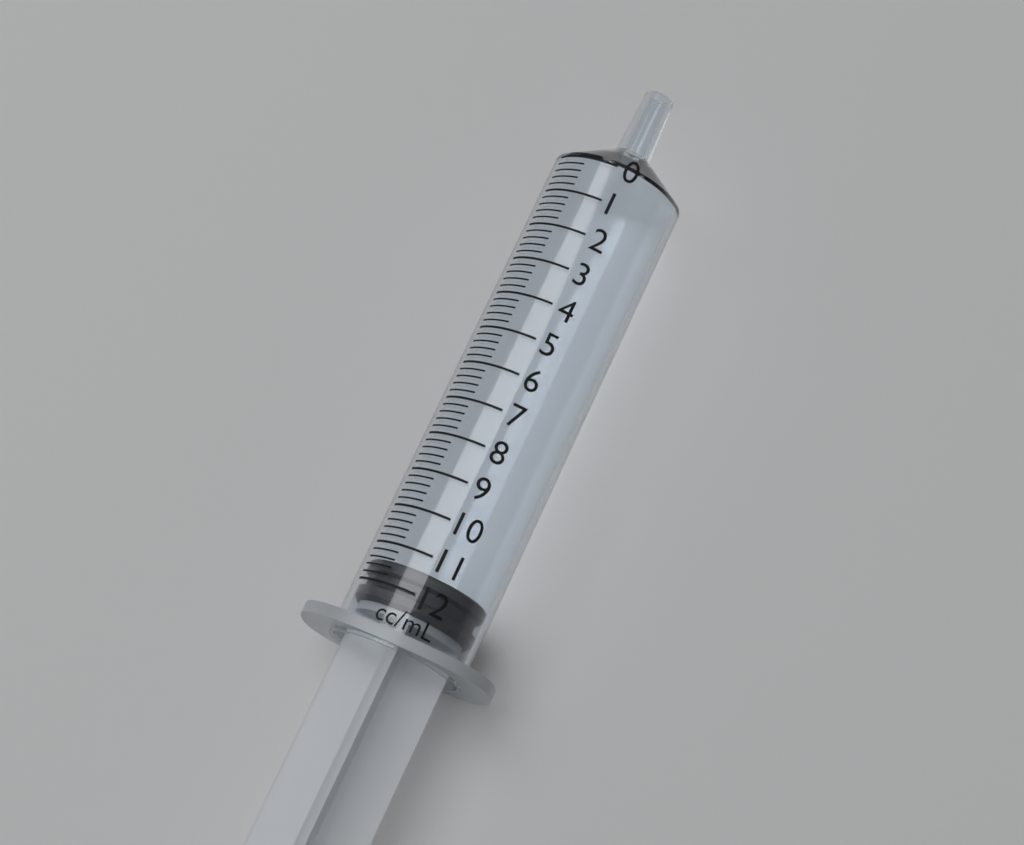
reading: 11.4 ml
